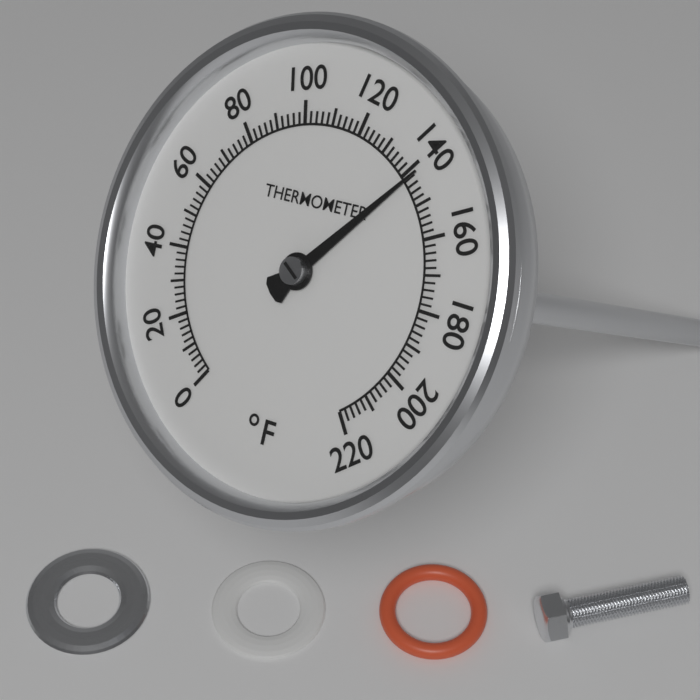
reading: 142 °F
